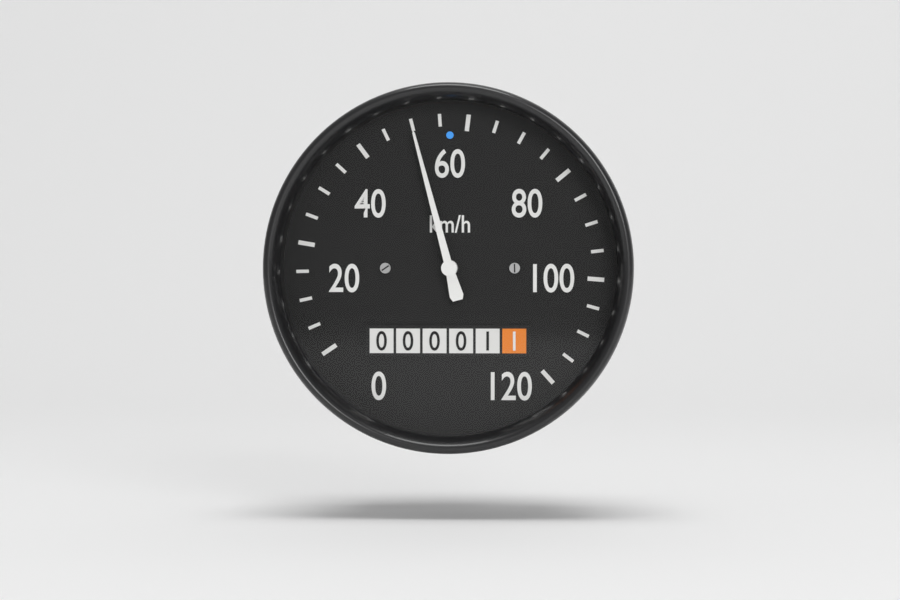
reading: 50 km/h
